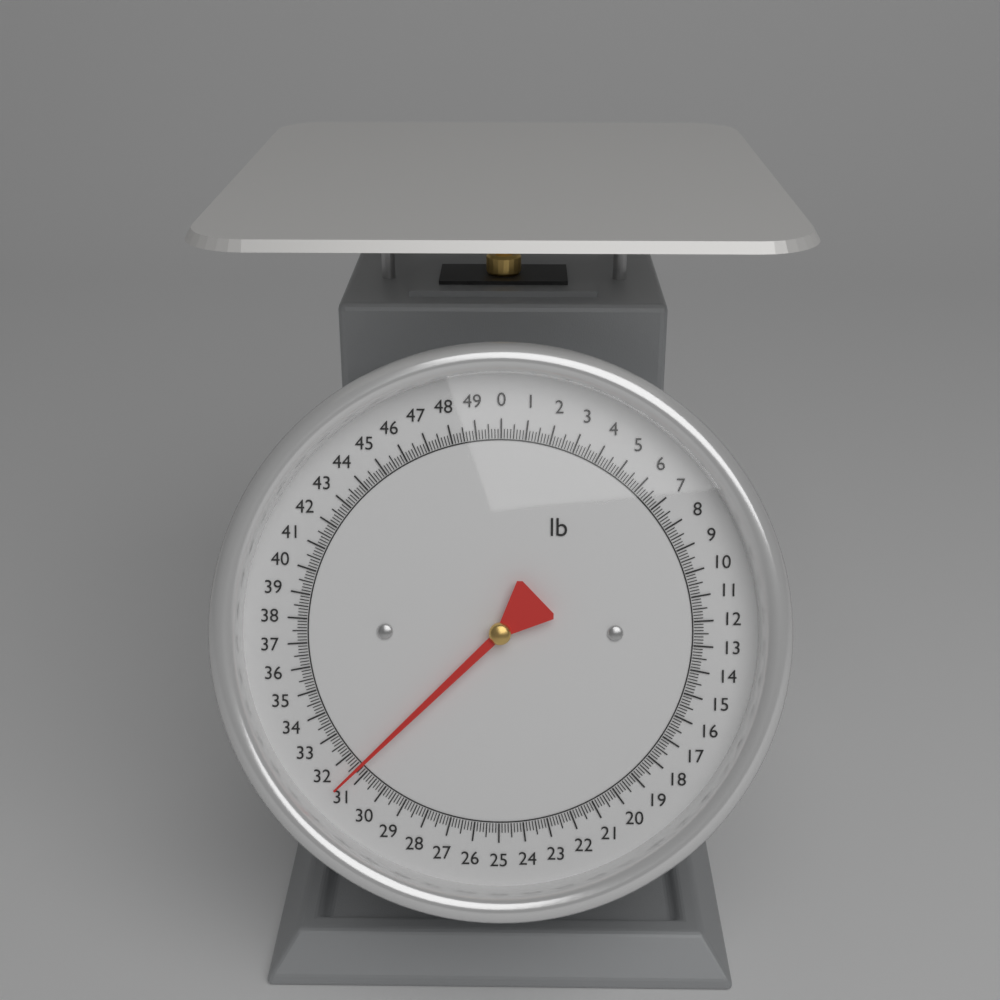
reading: 31.375 lb
